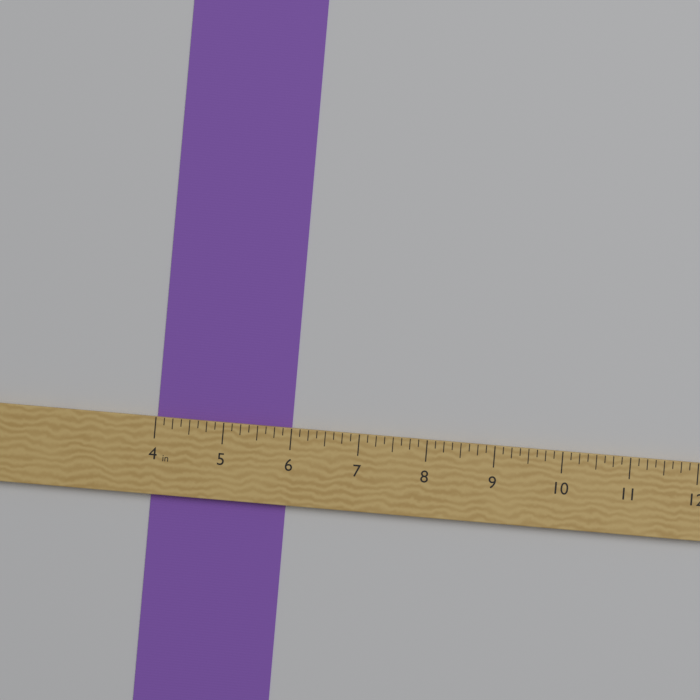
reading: 6.000 in
